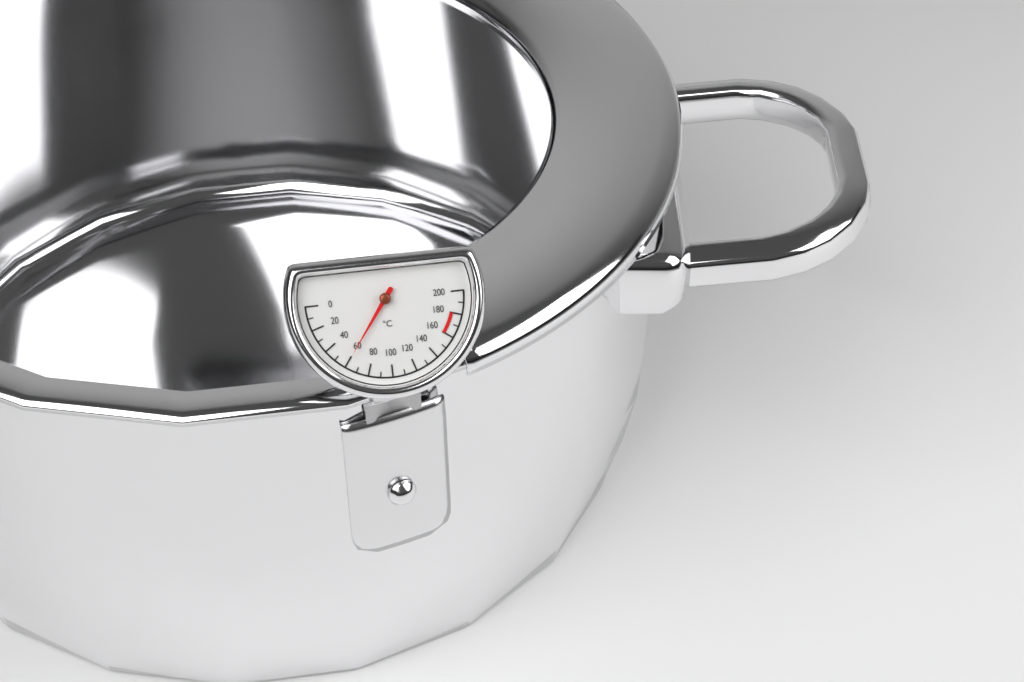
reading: 60 °C
